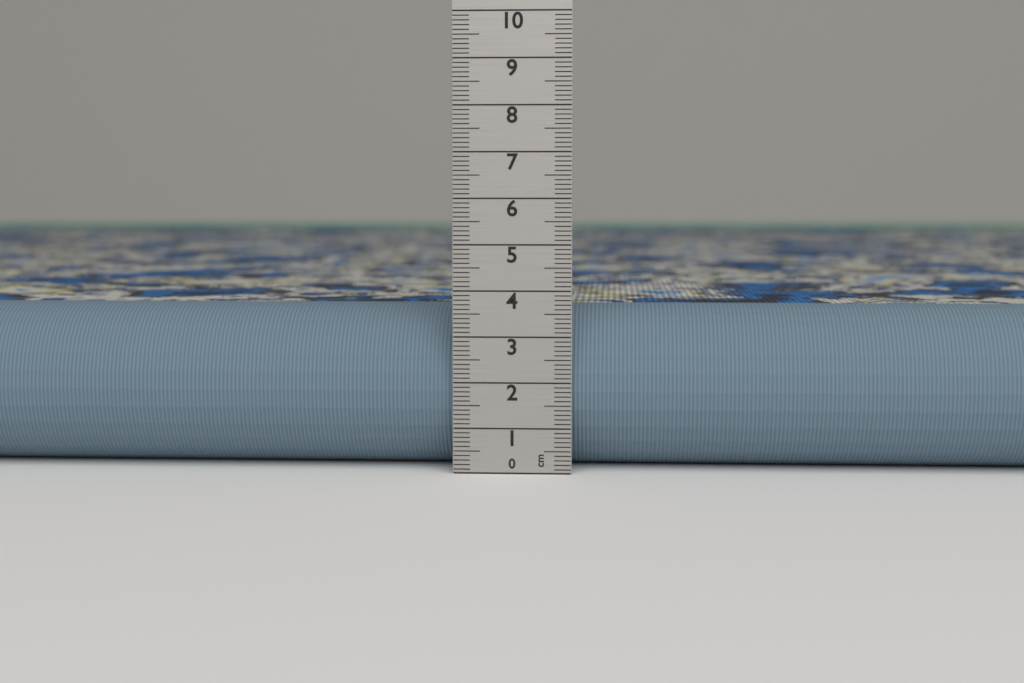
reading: 3.6 cm
